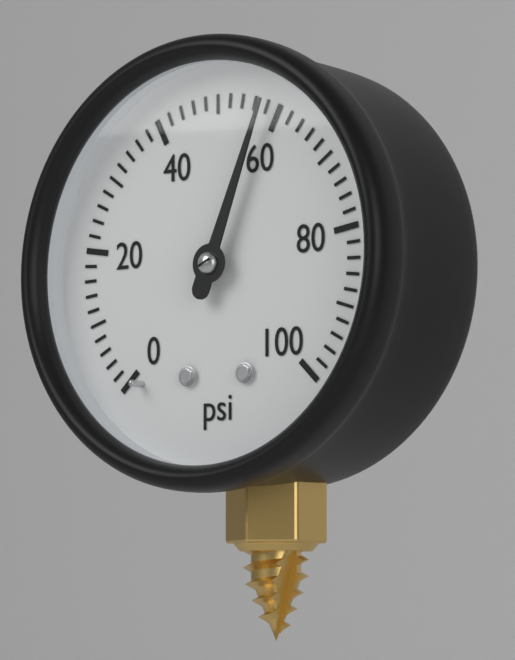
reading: 58 psi
